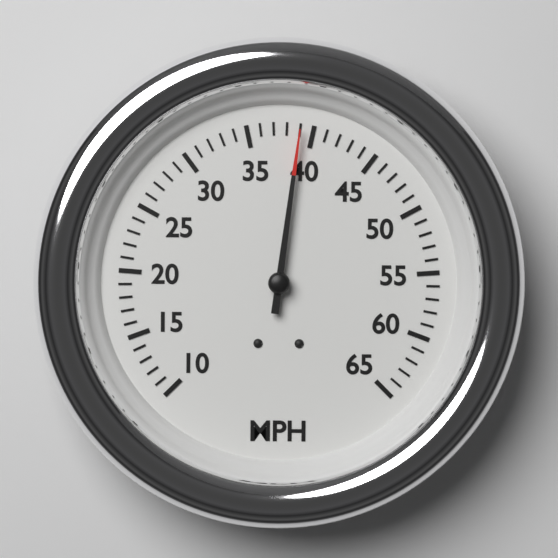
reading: 39 MPH
